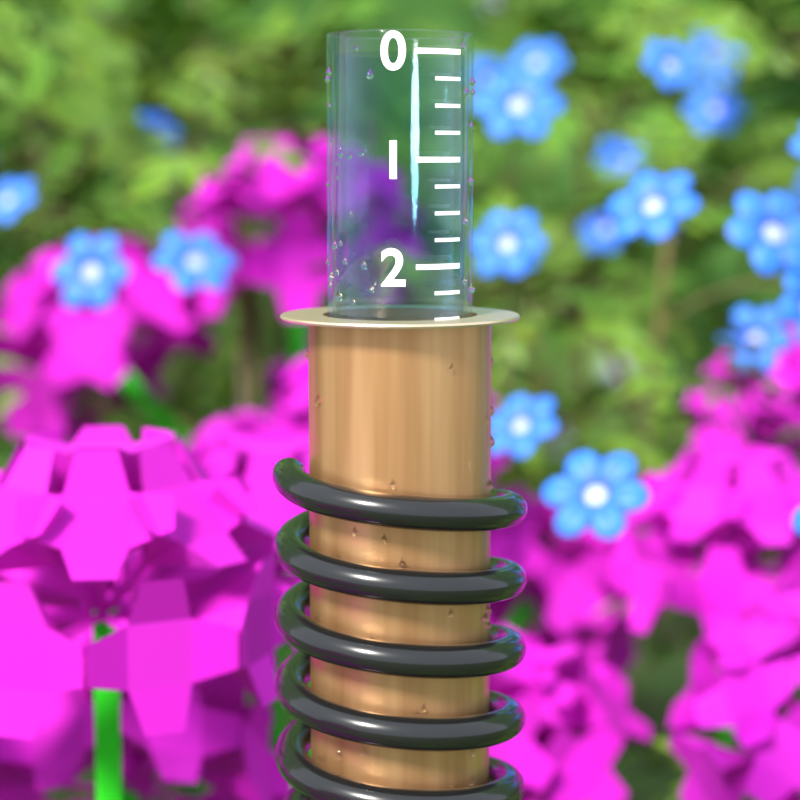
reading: 2.50 (no unit)
